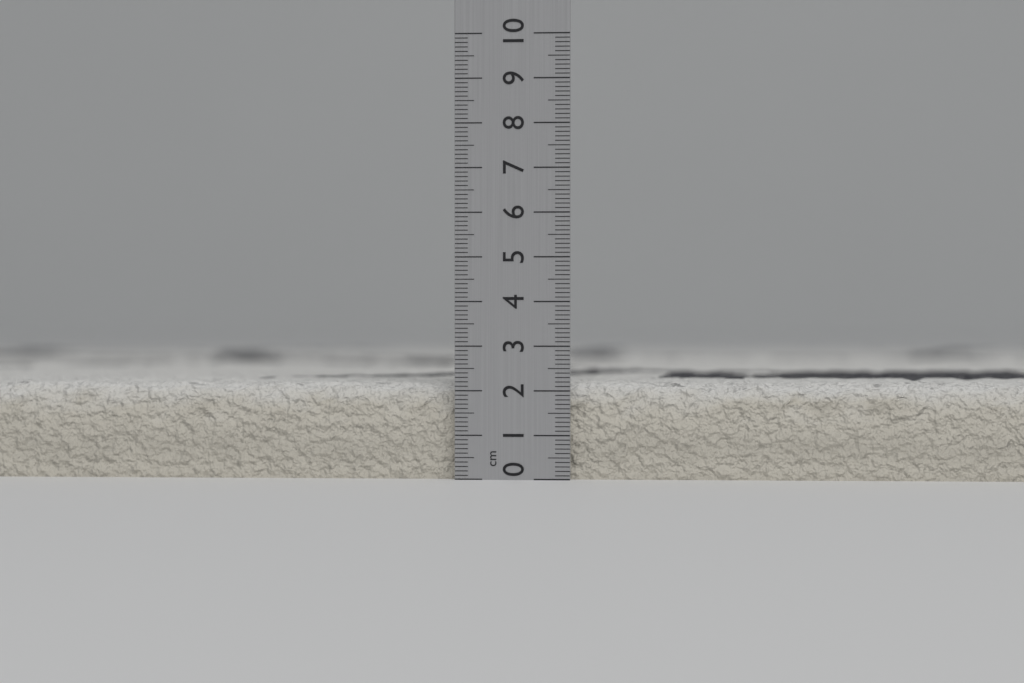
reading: 2.2 cm
